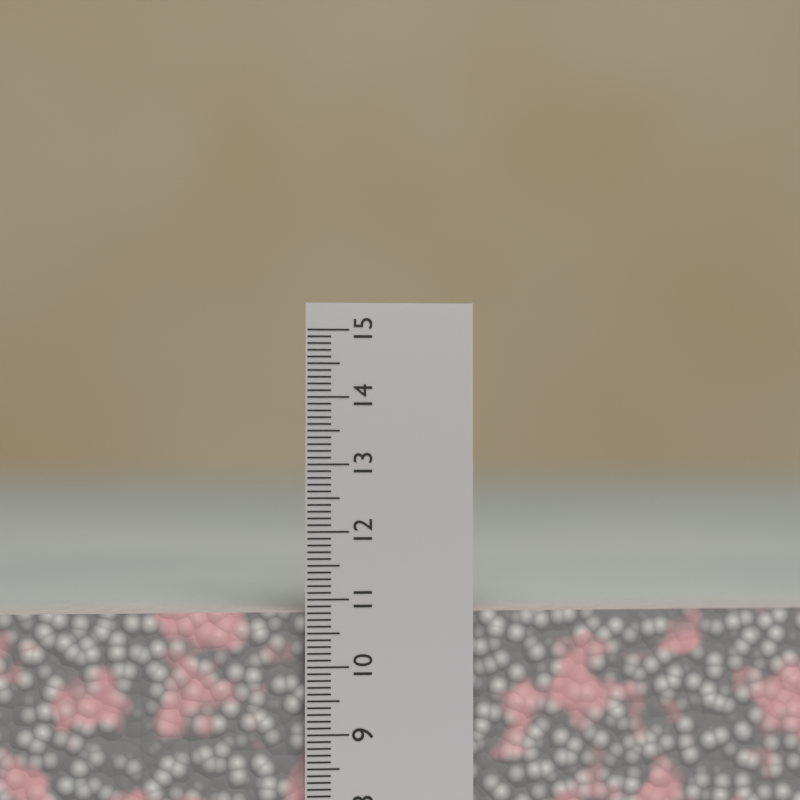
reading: 10.8 cm
